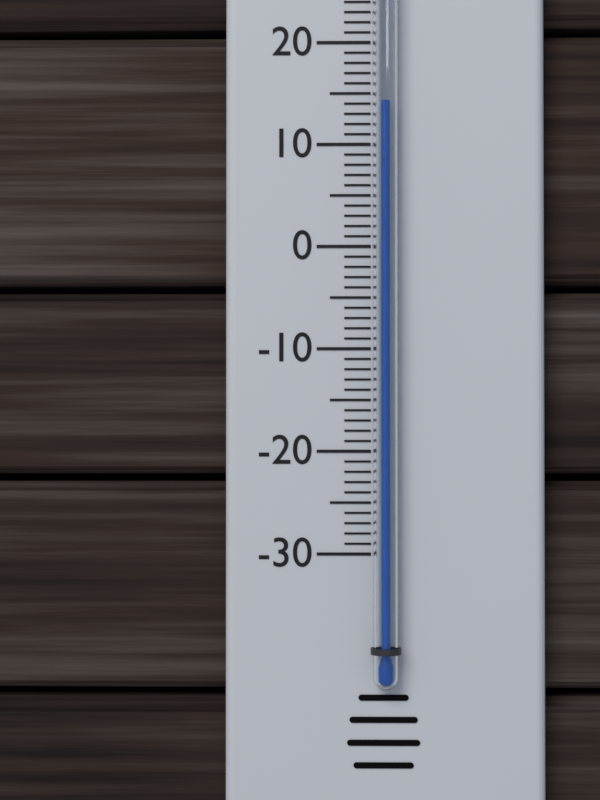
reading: 14 °C
